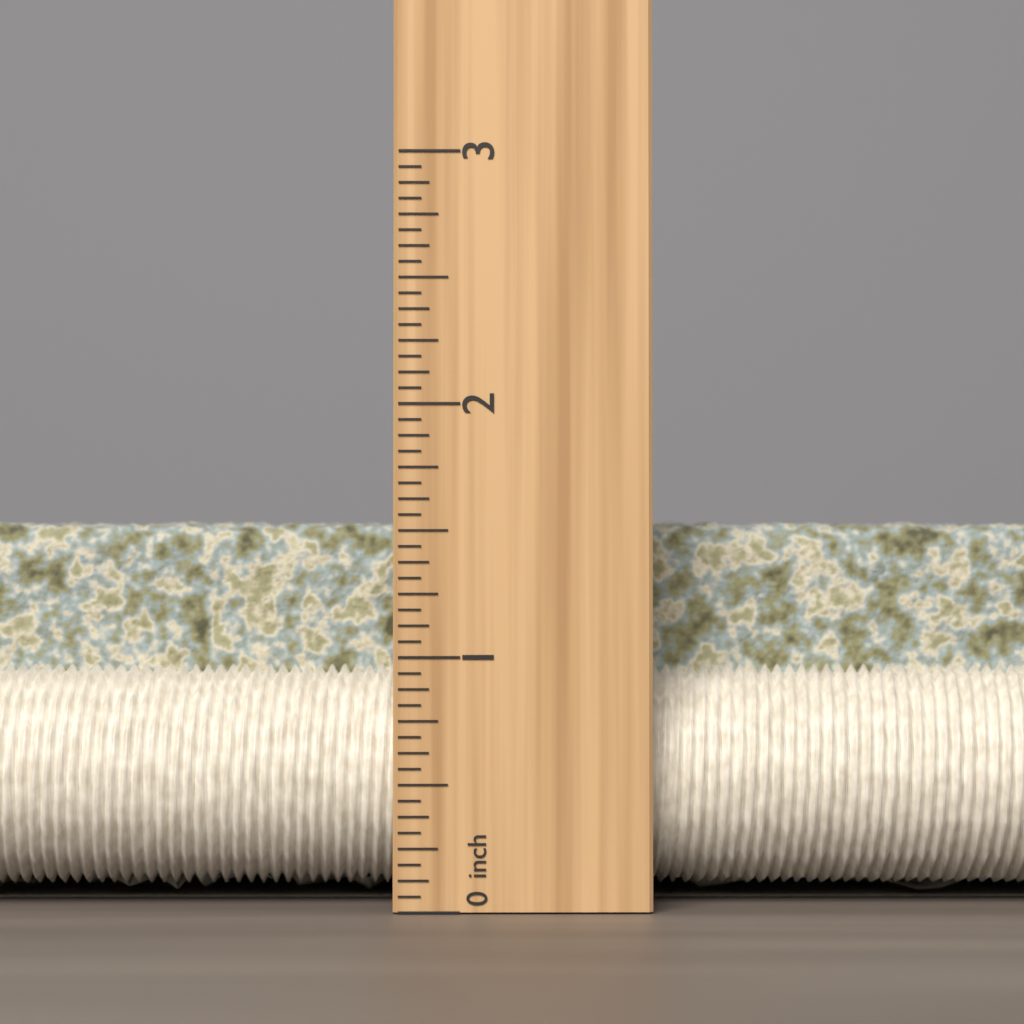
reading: 1.5625 inch
